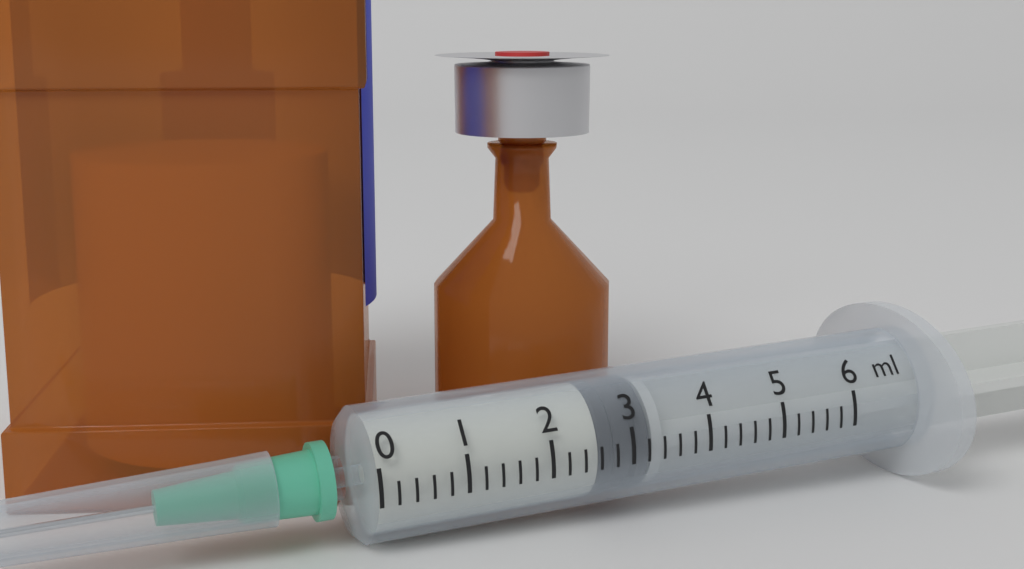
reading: 2.6 ml
